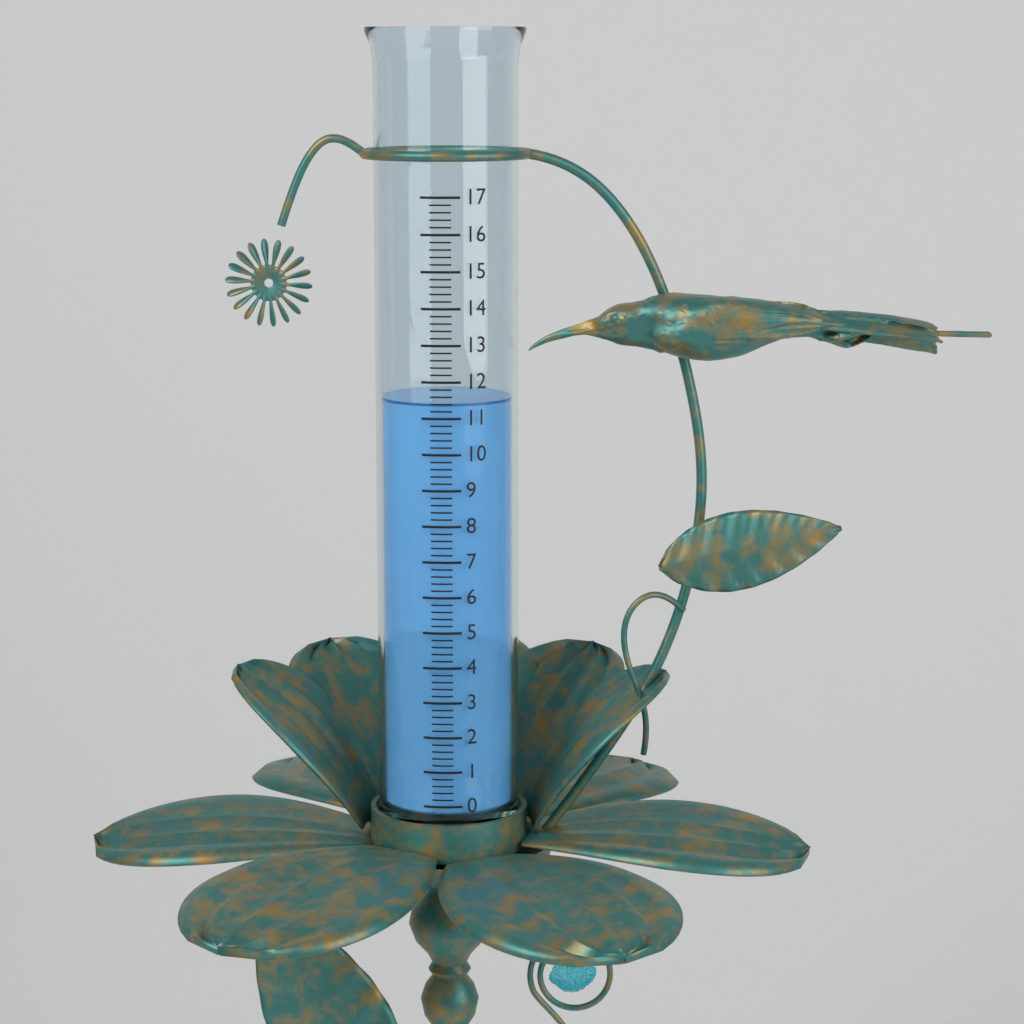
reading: 11.4 (no unit)
